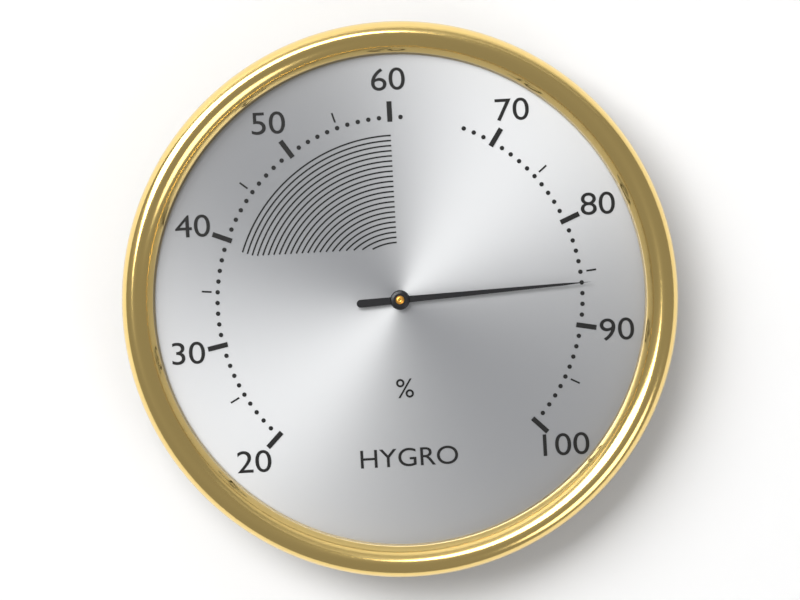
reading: 86 %
